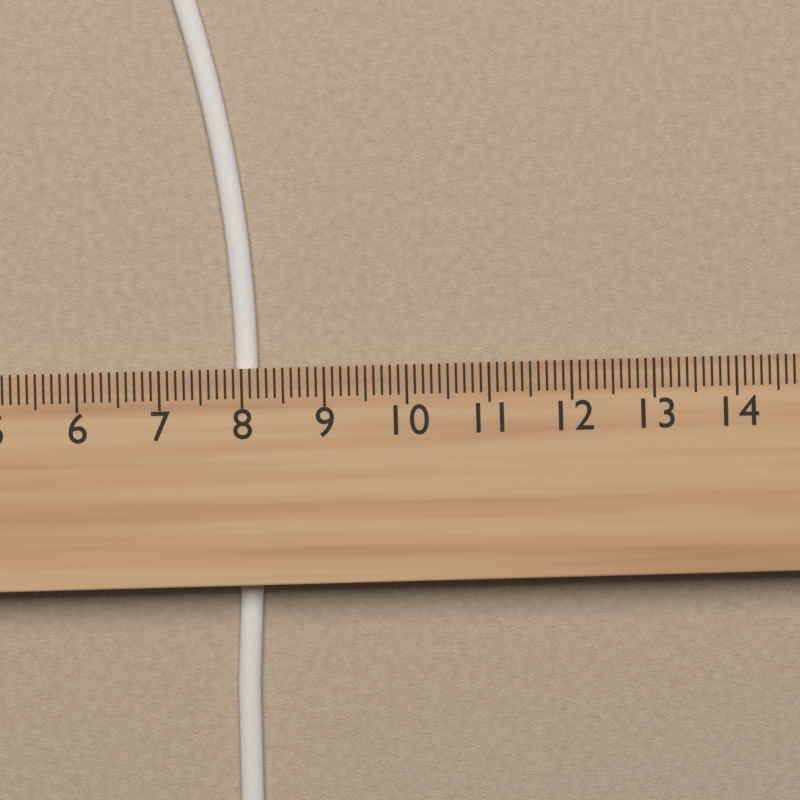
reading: 8.2 cm
